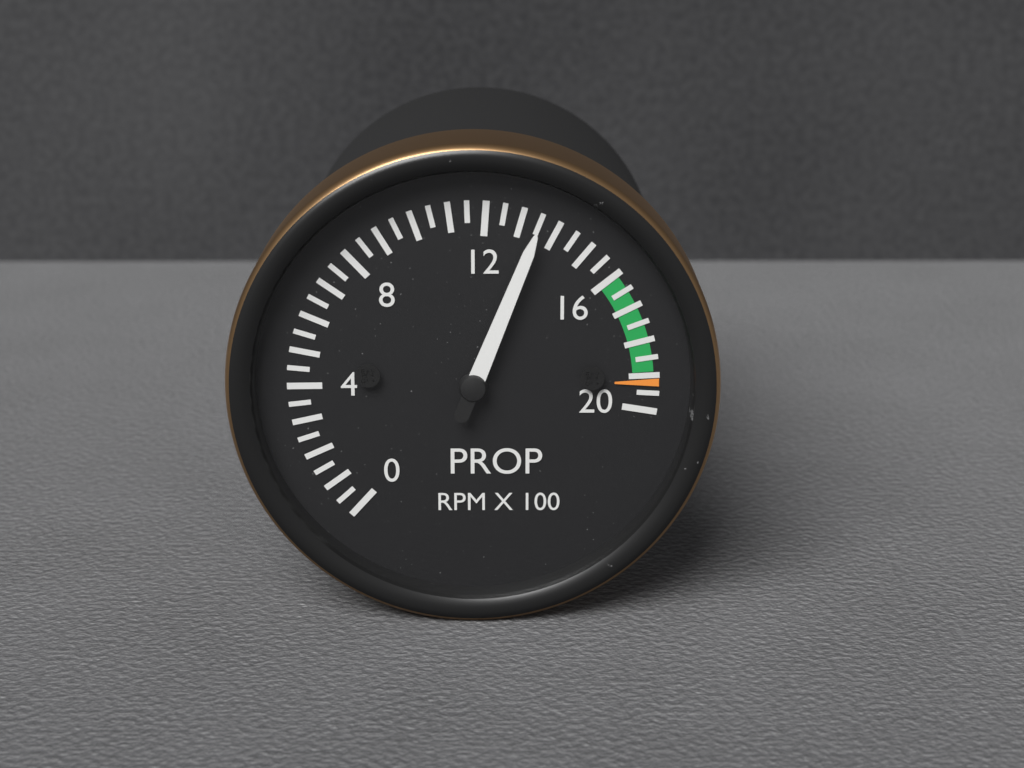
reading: 13.5 RPM X 100
